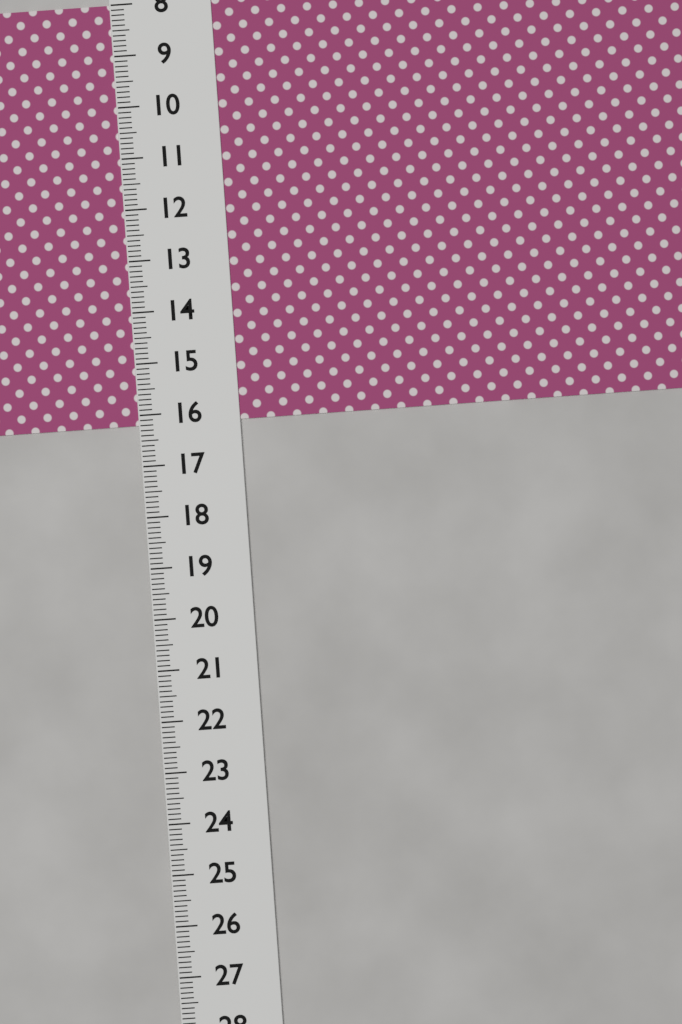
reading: 16.2 (no unit)
